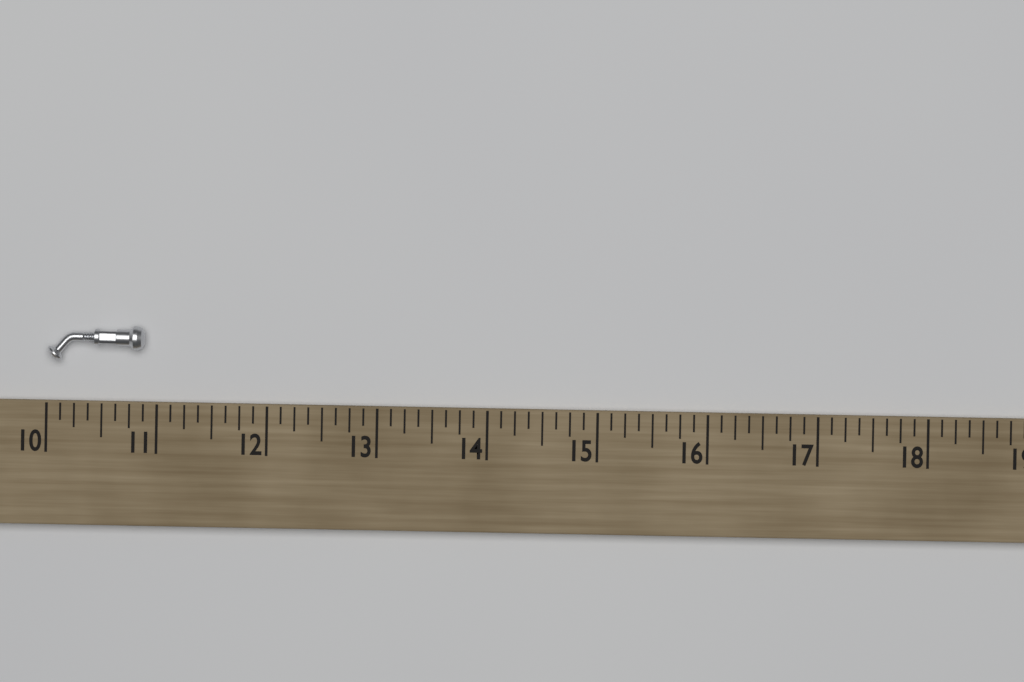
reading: 10.875 (no unit)
